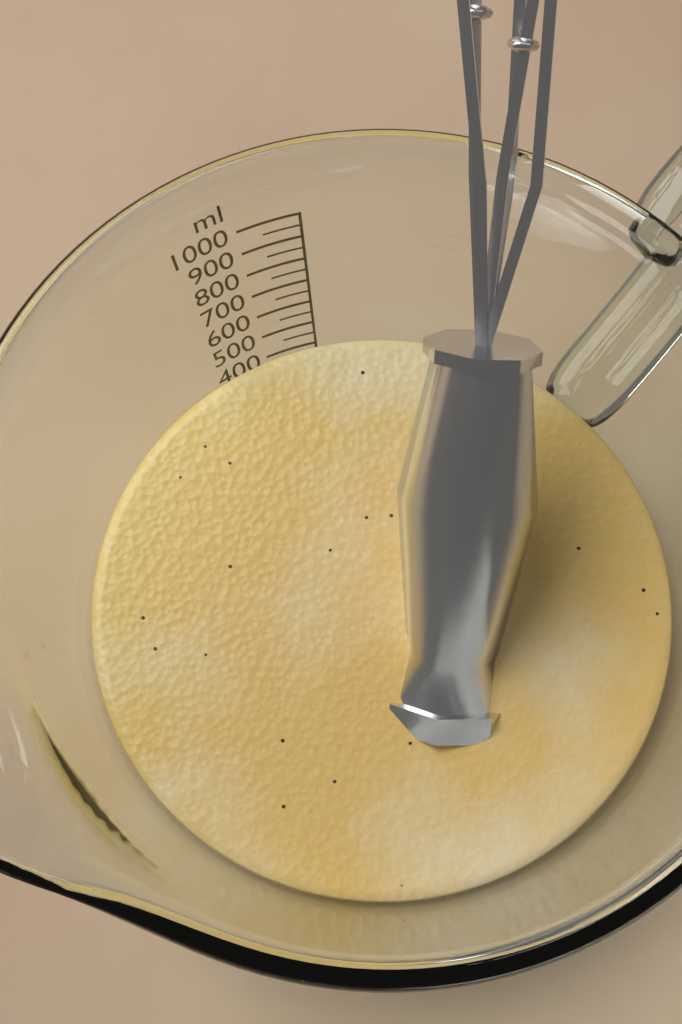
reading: 450 ml
